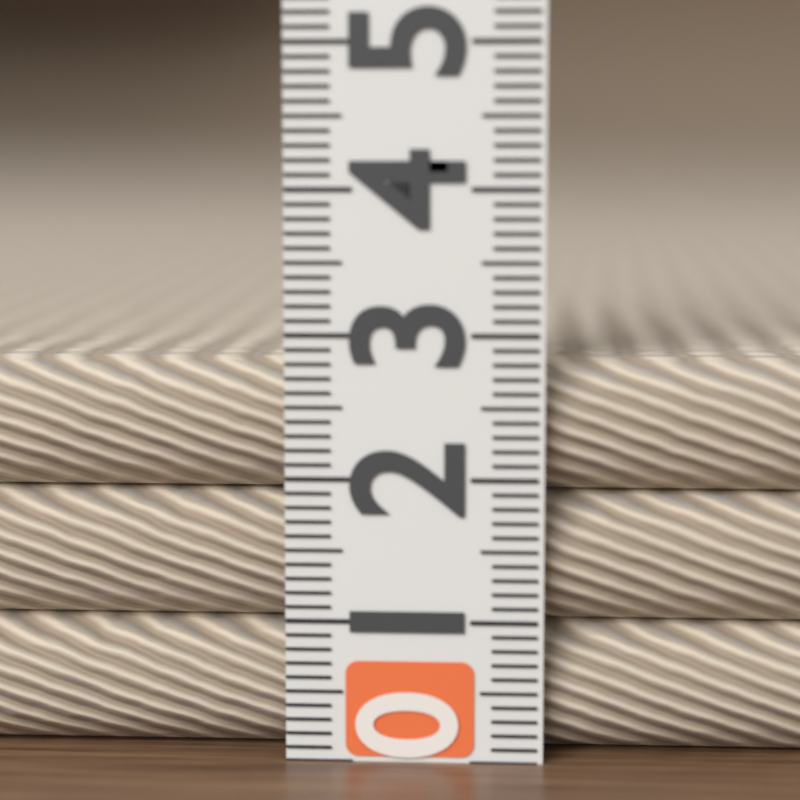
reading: 2.8 (no unit)
